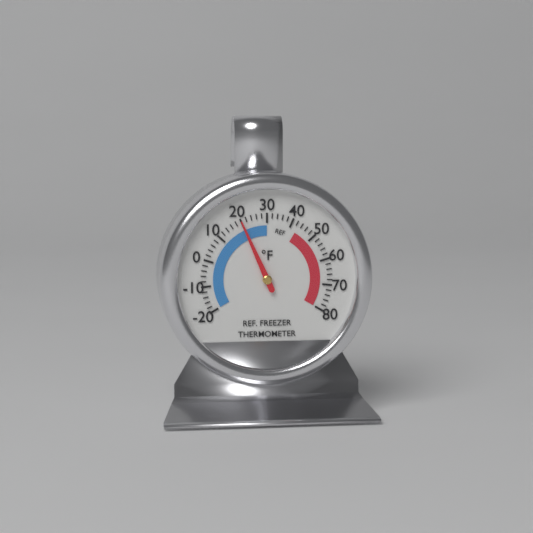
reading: 20 °F
